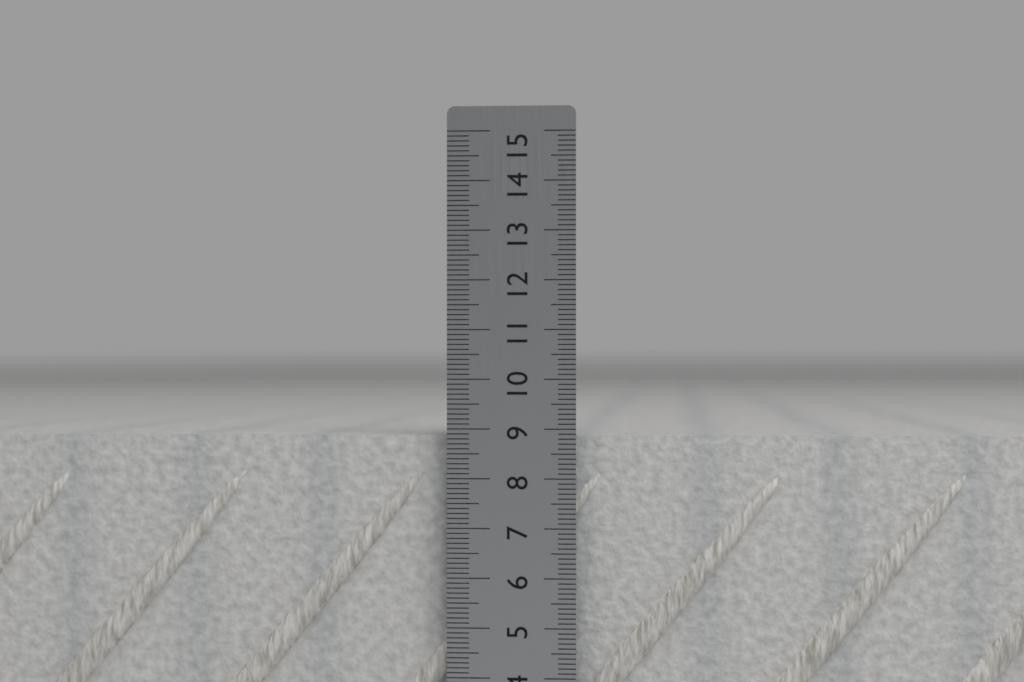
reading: 8.9 cm
